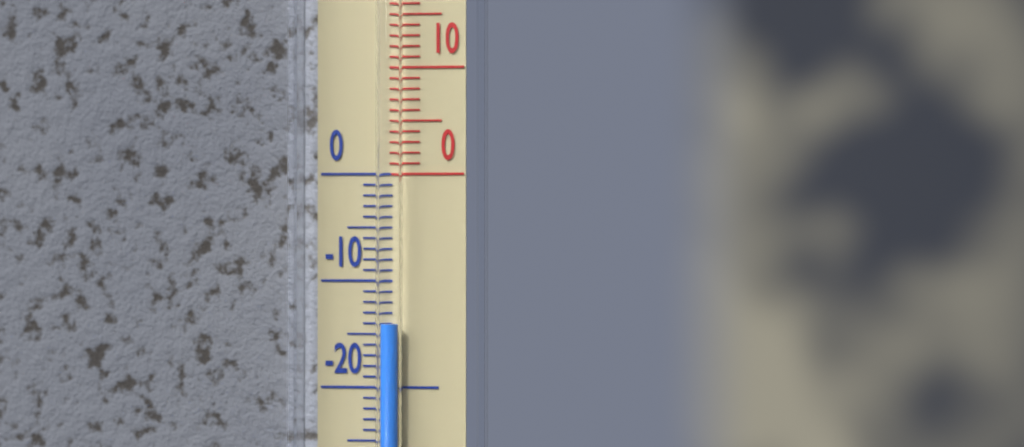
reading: -14 °C
